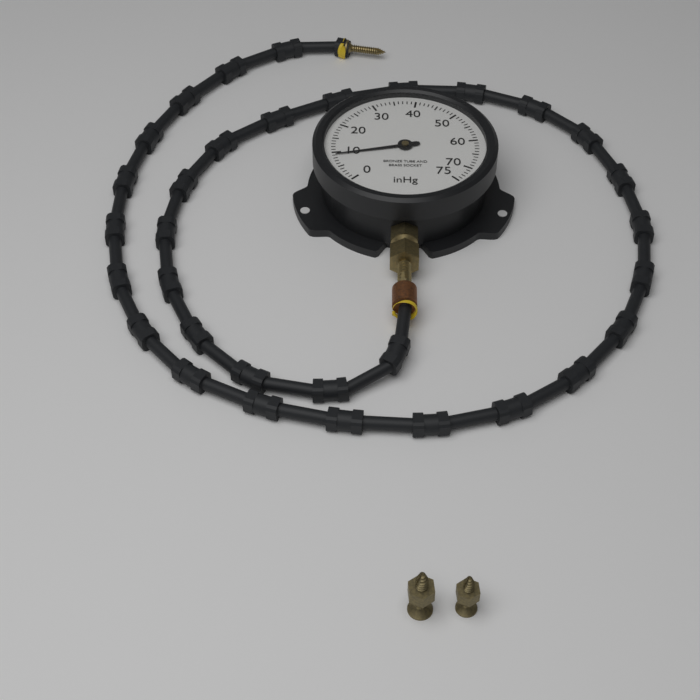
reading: 9 inHg
